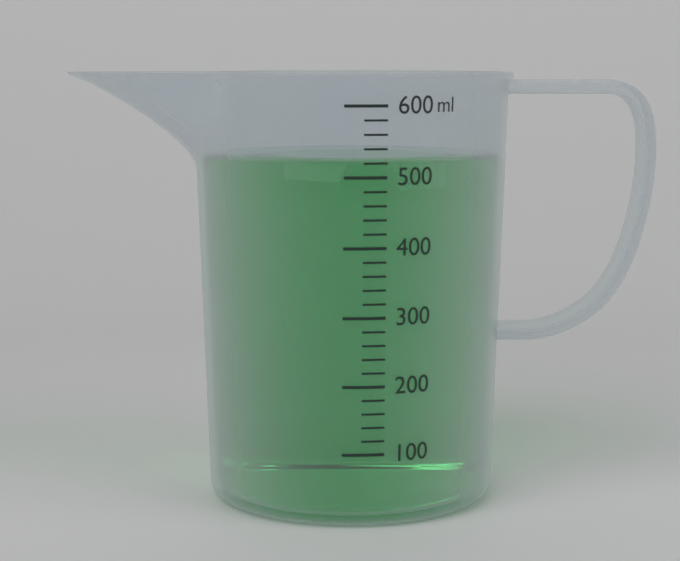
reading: 520 ml
